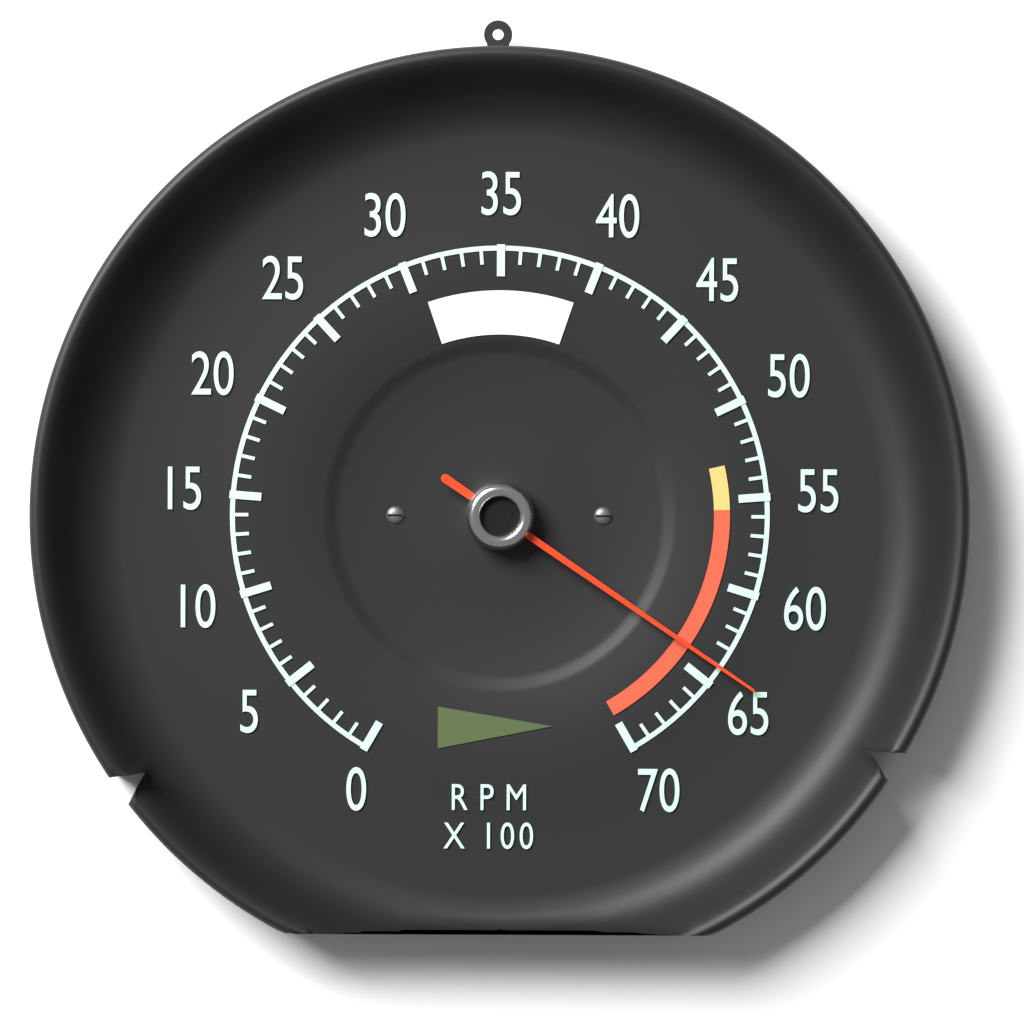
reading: 6400 RPM
